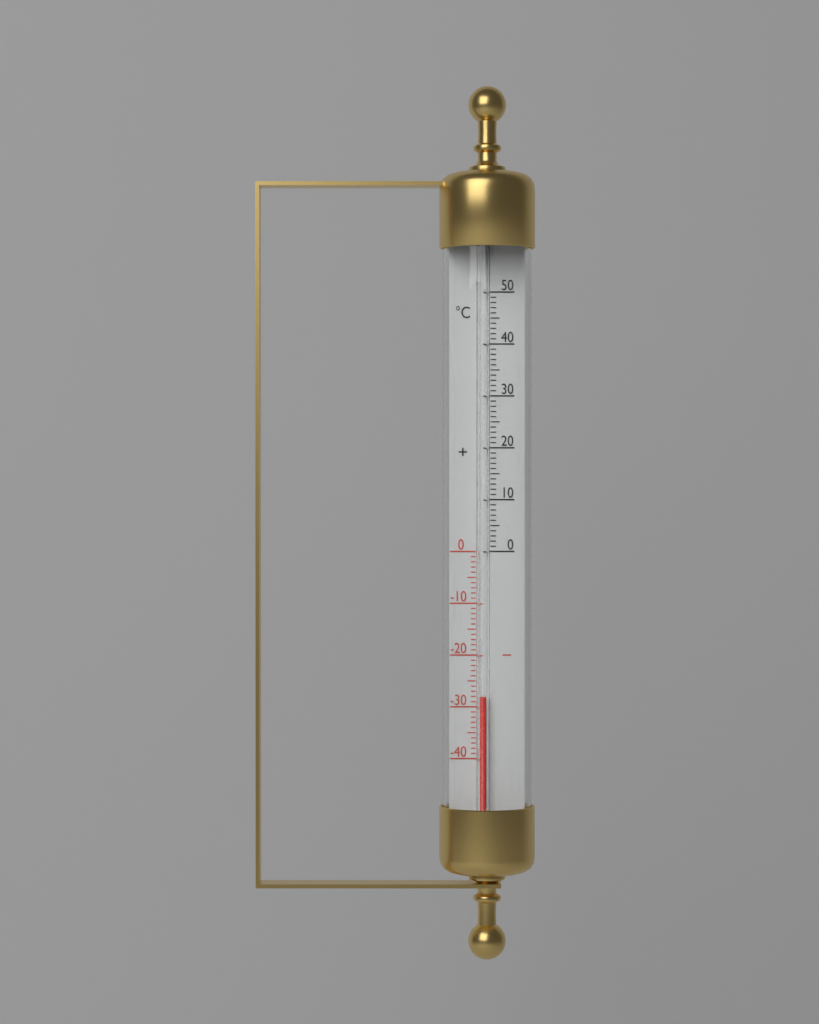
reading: -28 °C
